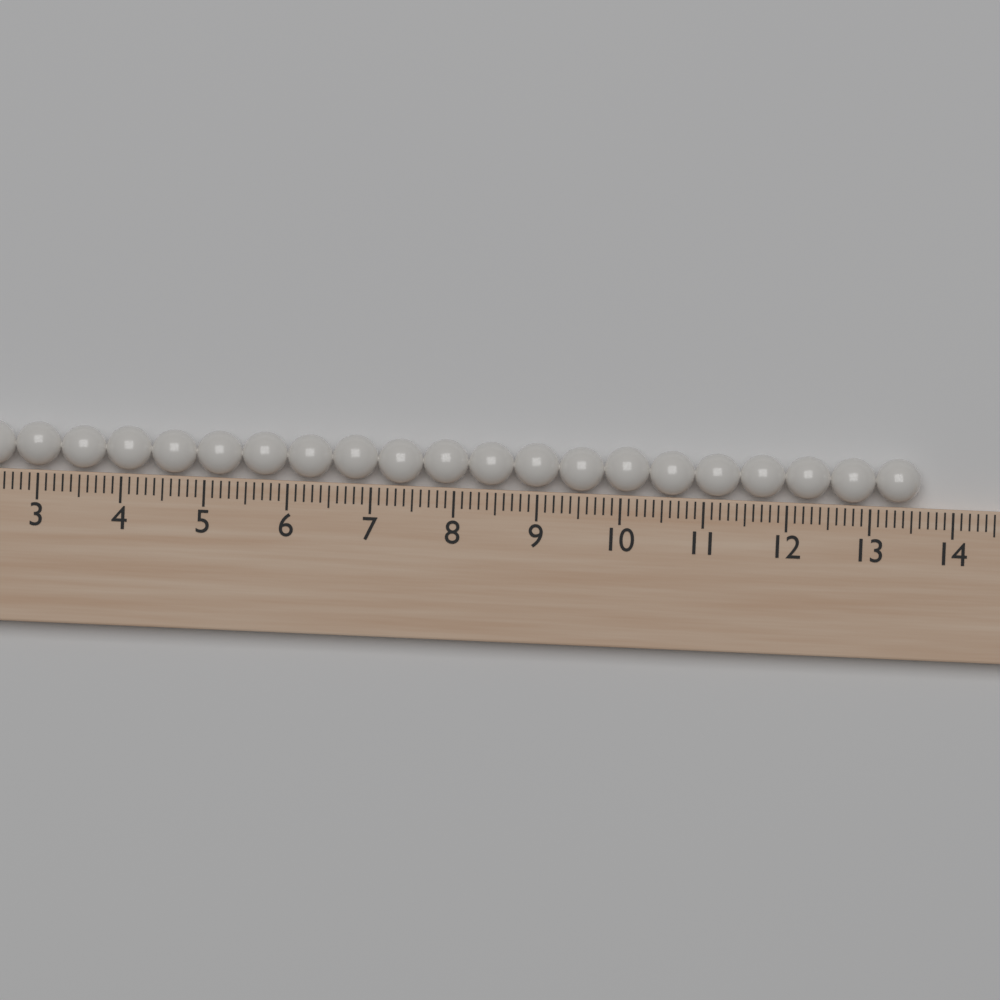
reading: 13.6 (no unit)
